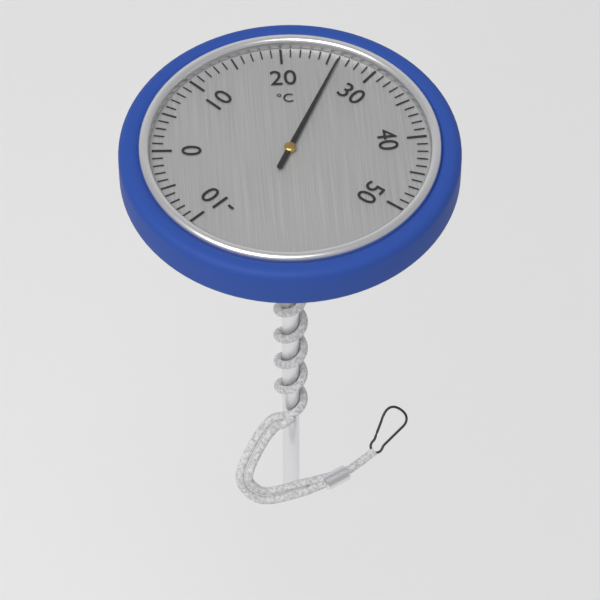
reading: 26 °C
